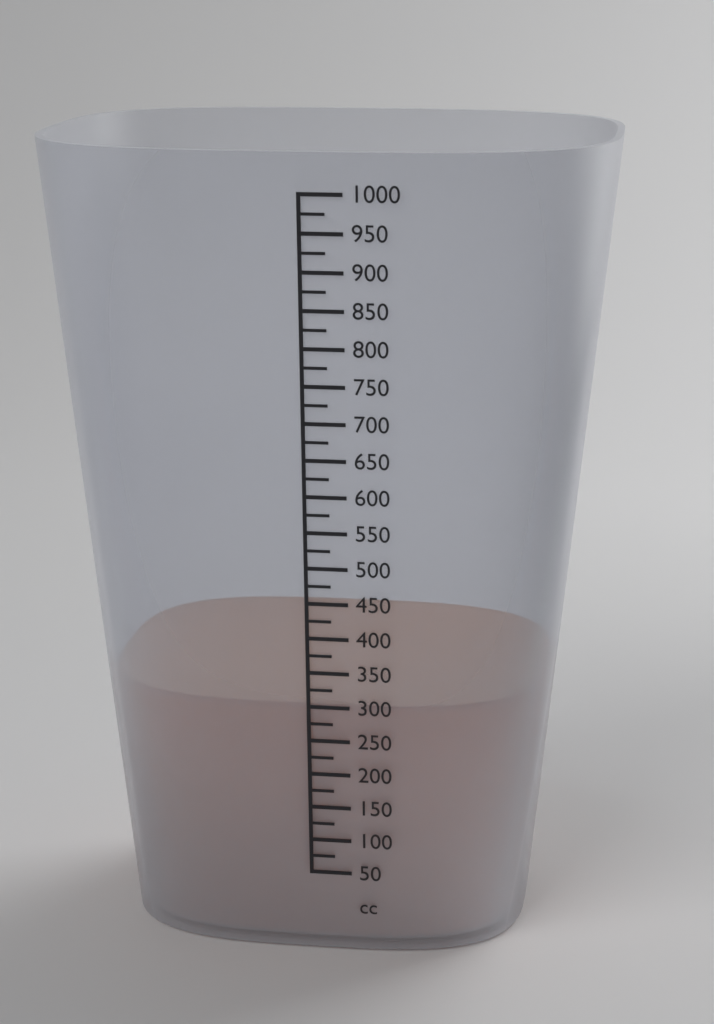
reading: 300 cc
